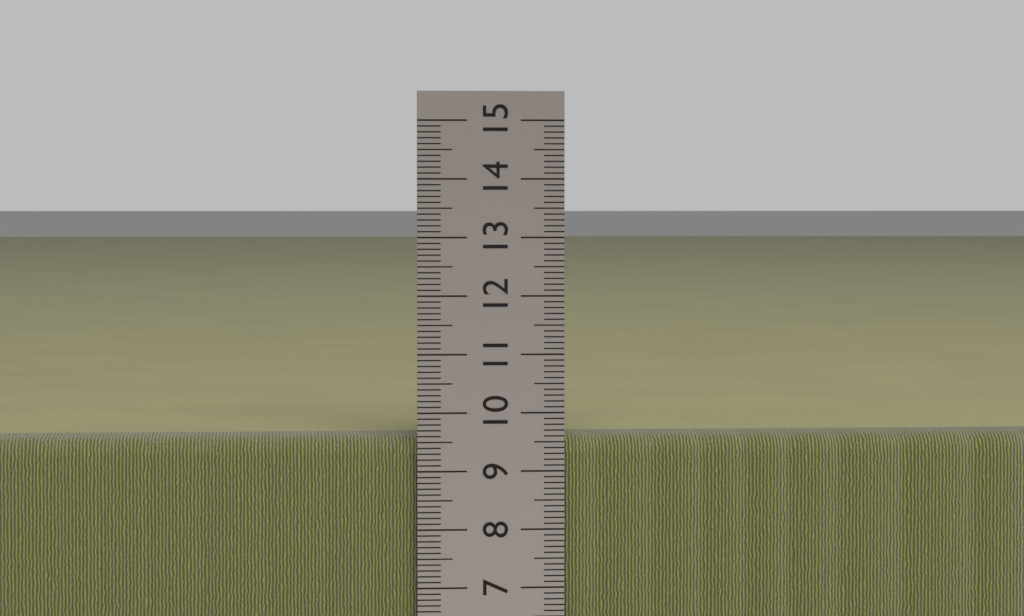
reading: 9.6 cm
